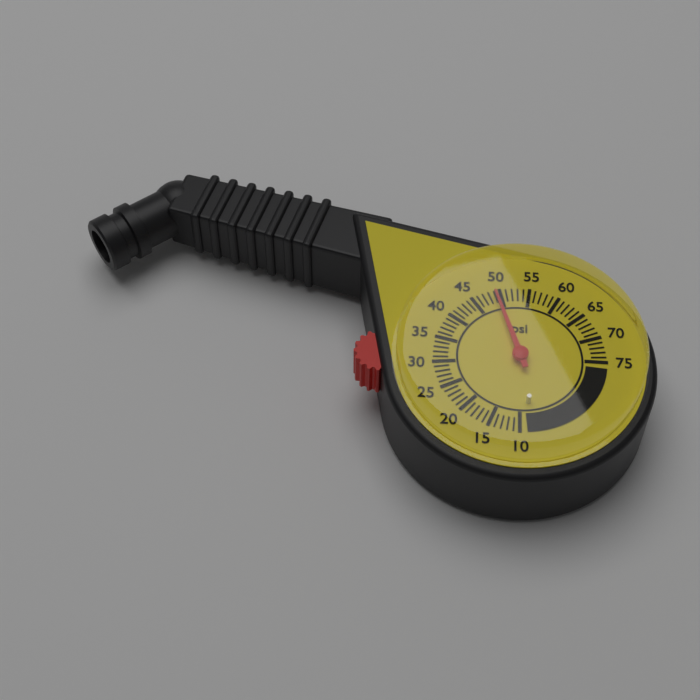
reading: 49 psi
